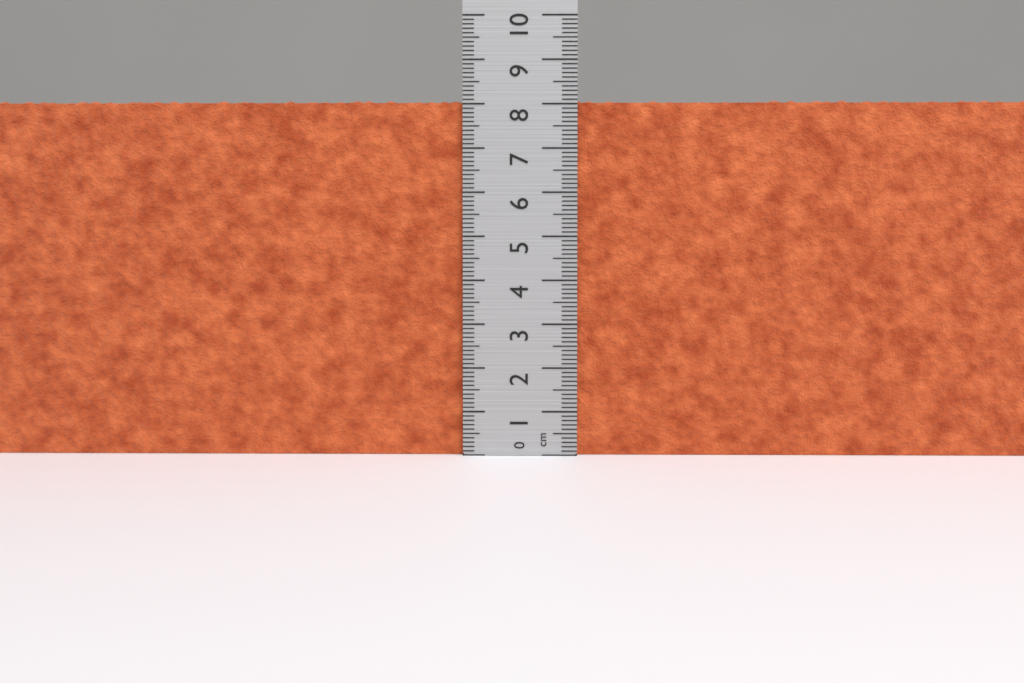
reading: 8.1 cm
